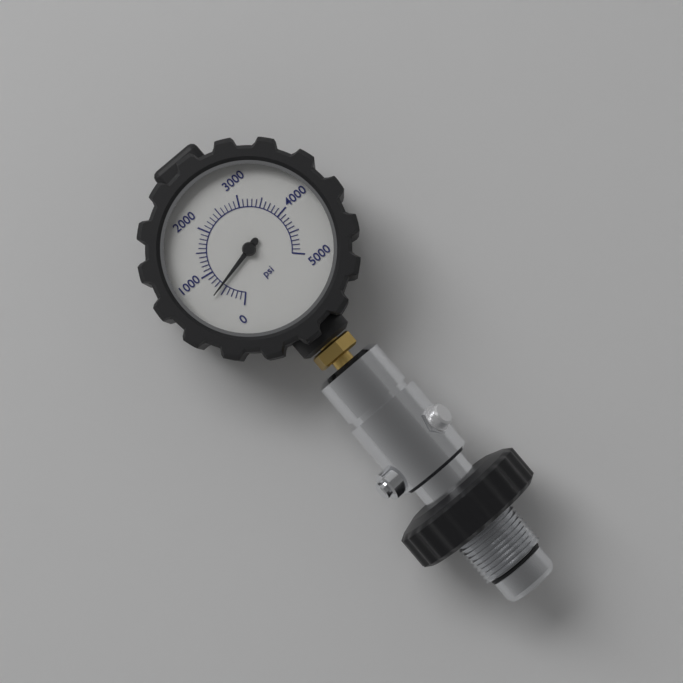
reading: 600 psi
